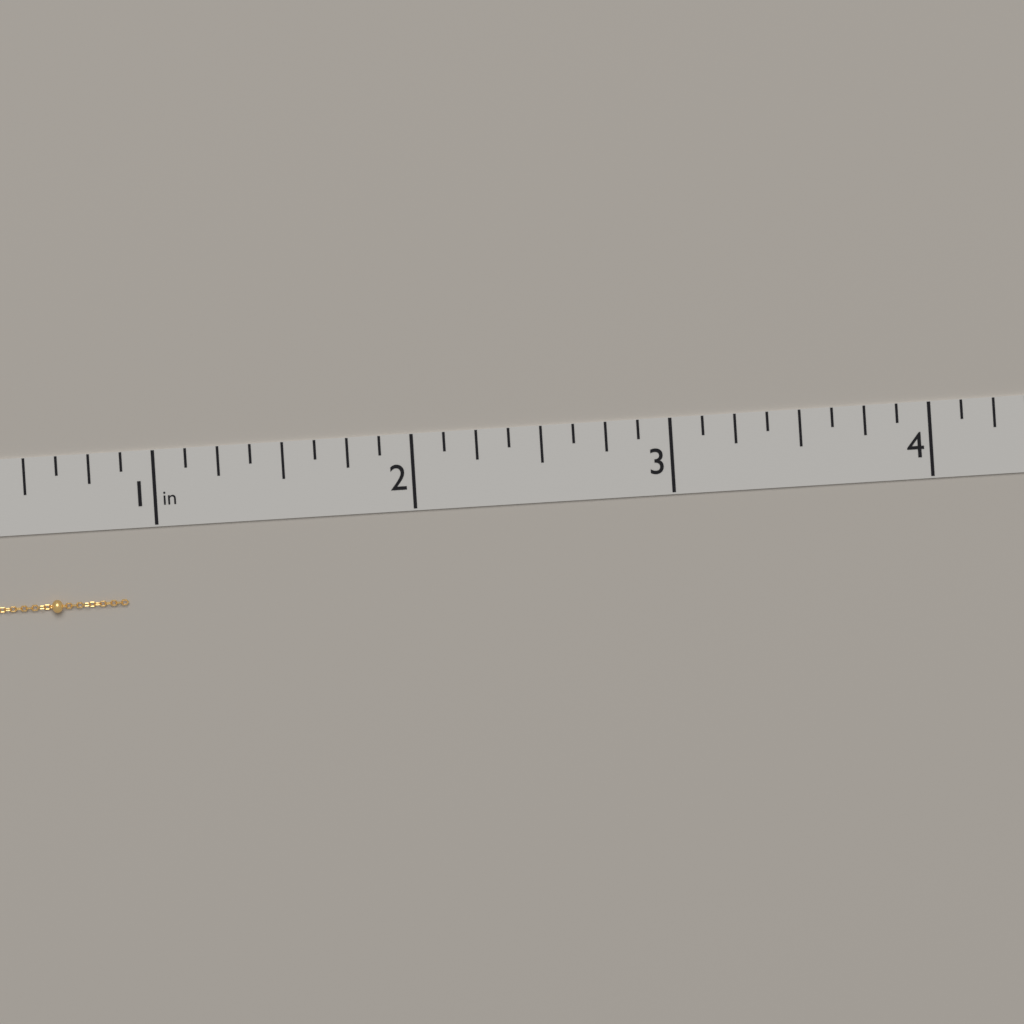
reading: 0.875 in
